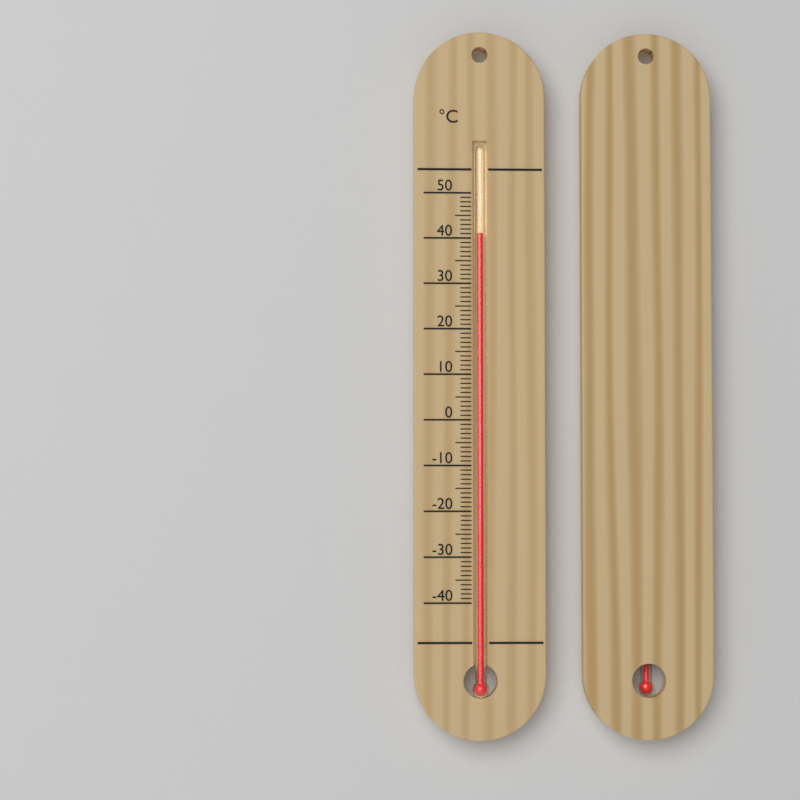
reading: 41 °C
